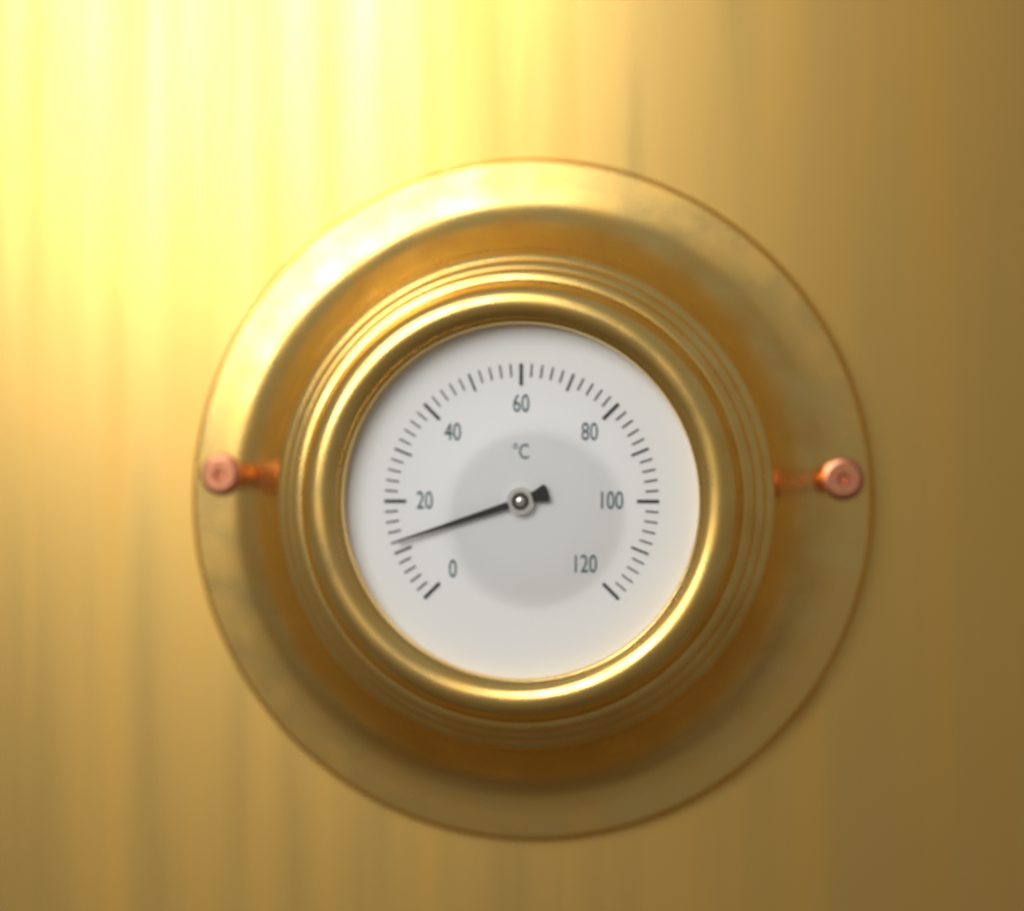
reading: 12 °C
